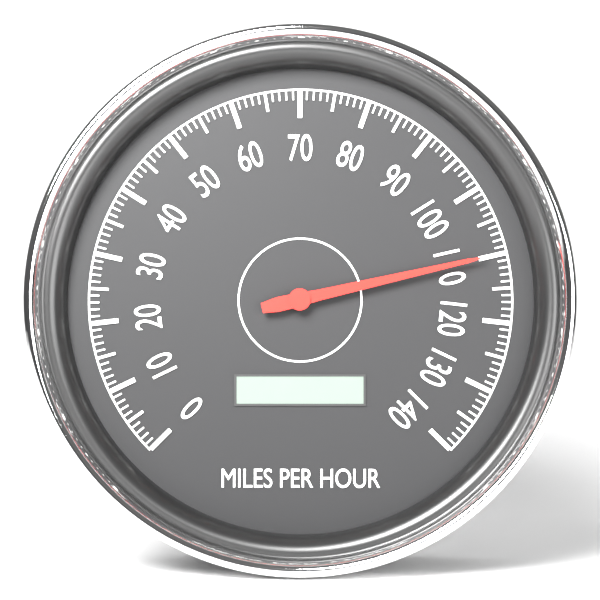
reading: 110 mph
